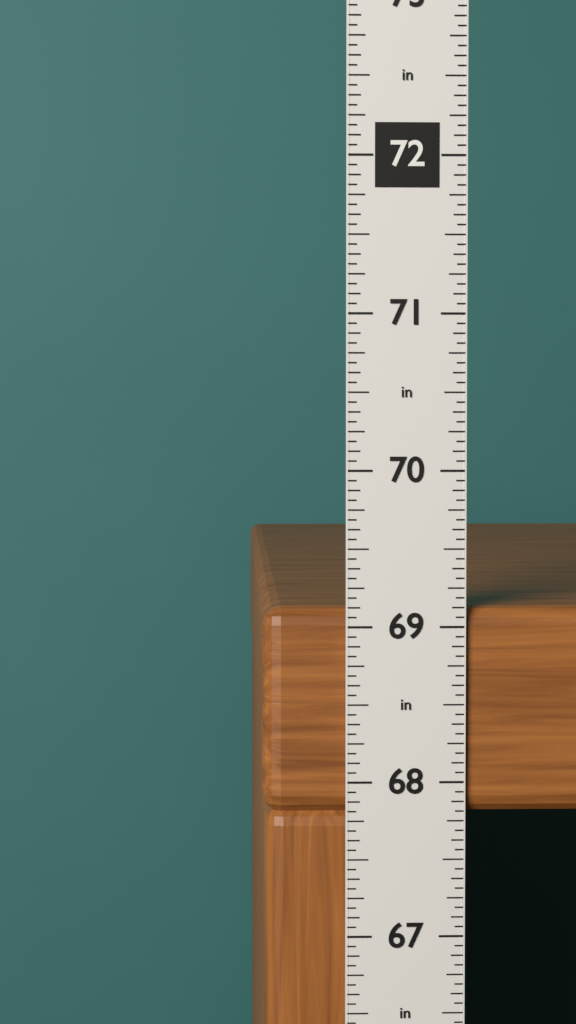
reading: 69.1250 in
